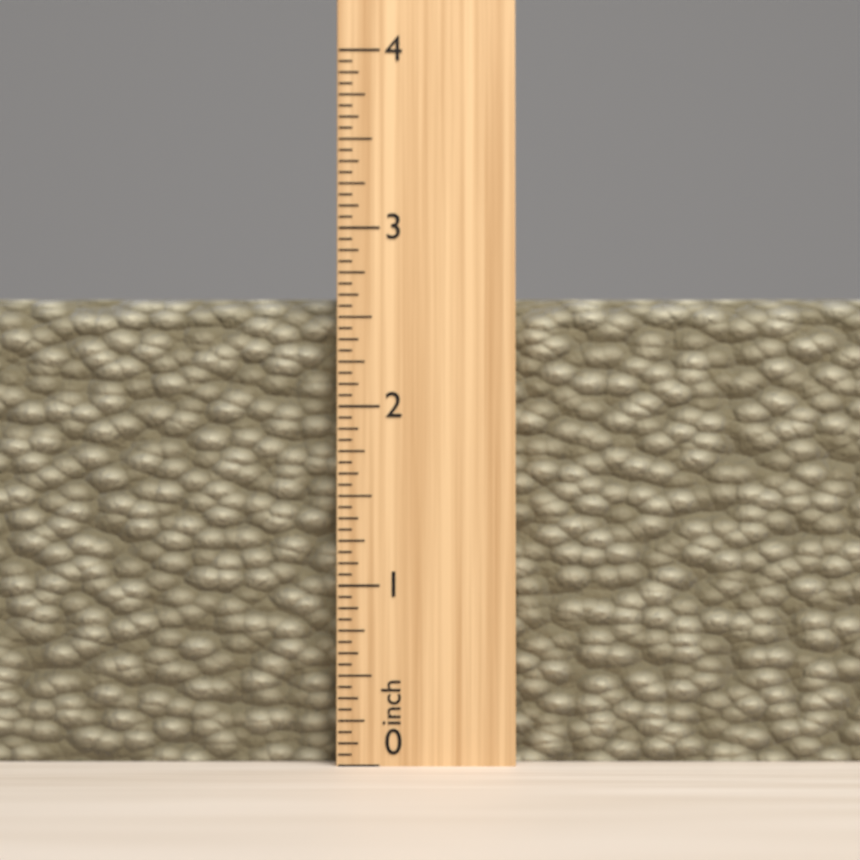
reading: 2.6250 inch
